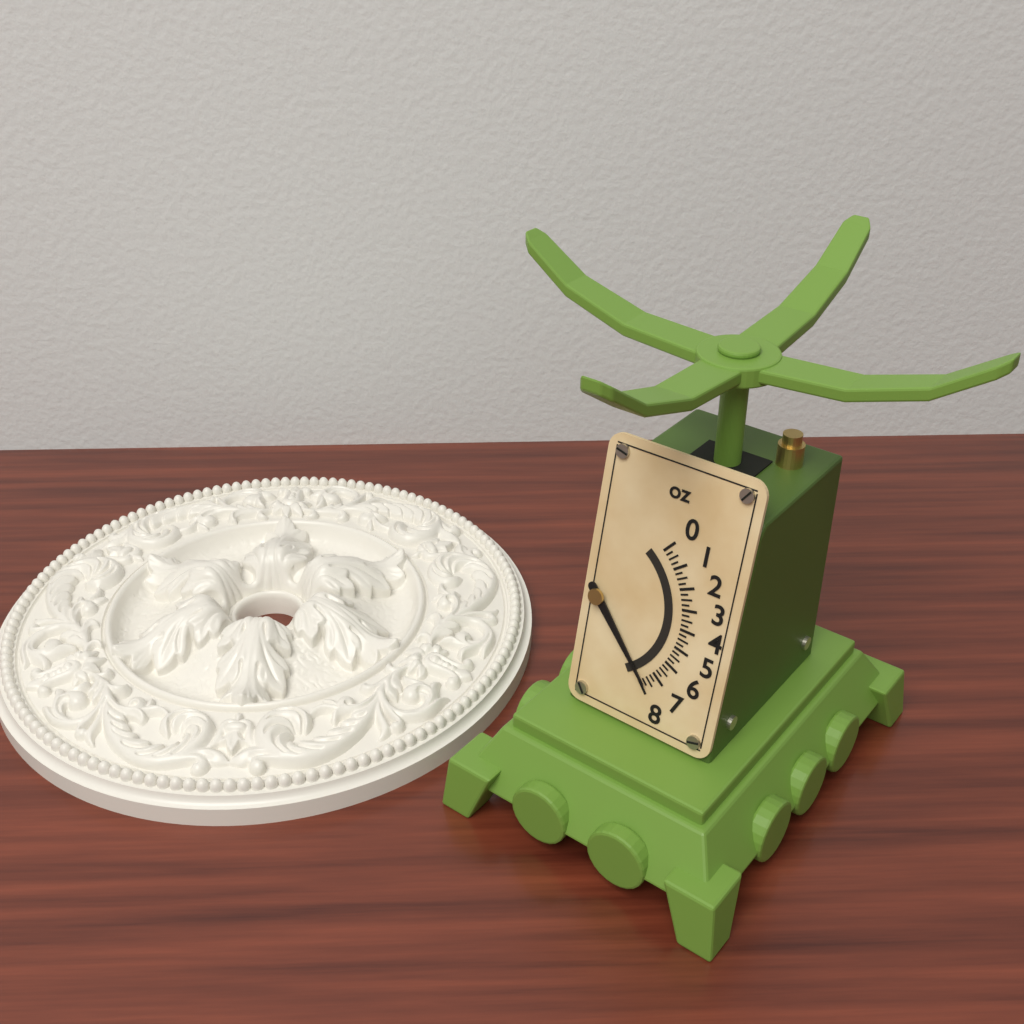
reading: 7.75 oz
